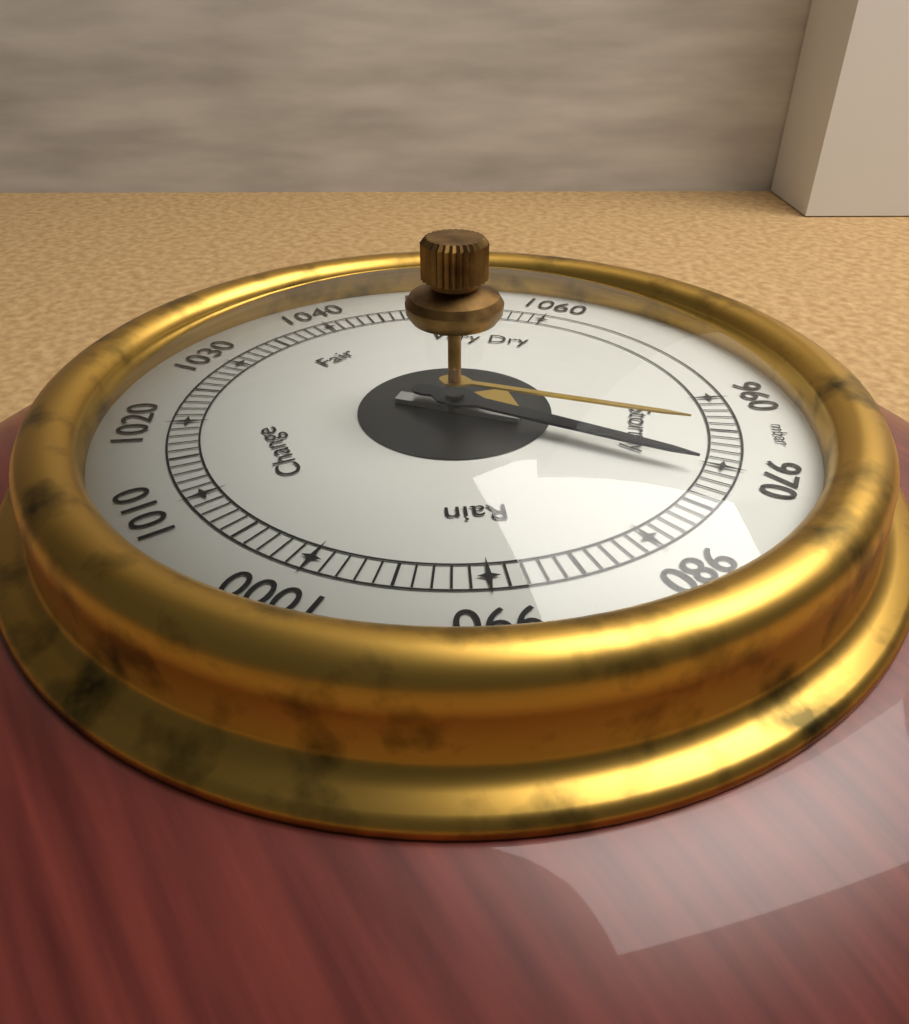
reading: 971 mbar
